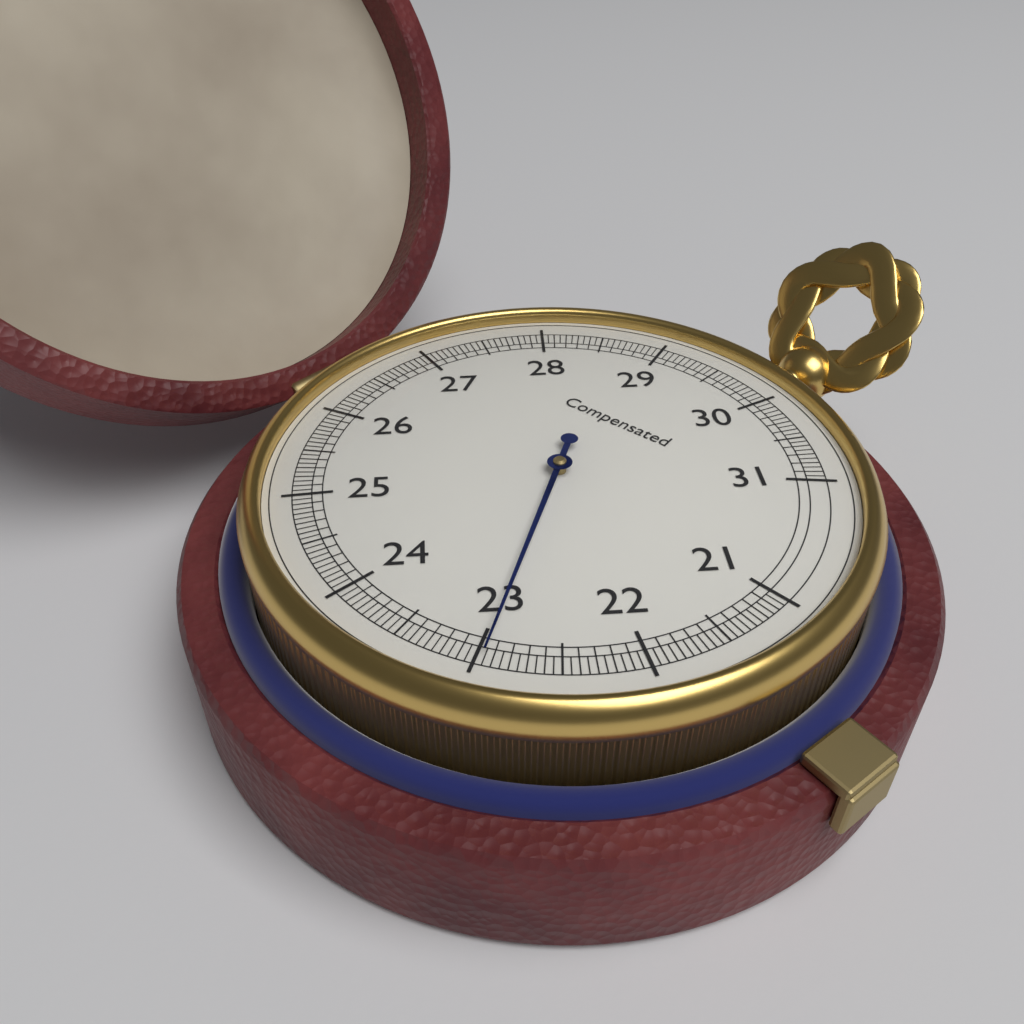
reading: 22.95 (no unit)
